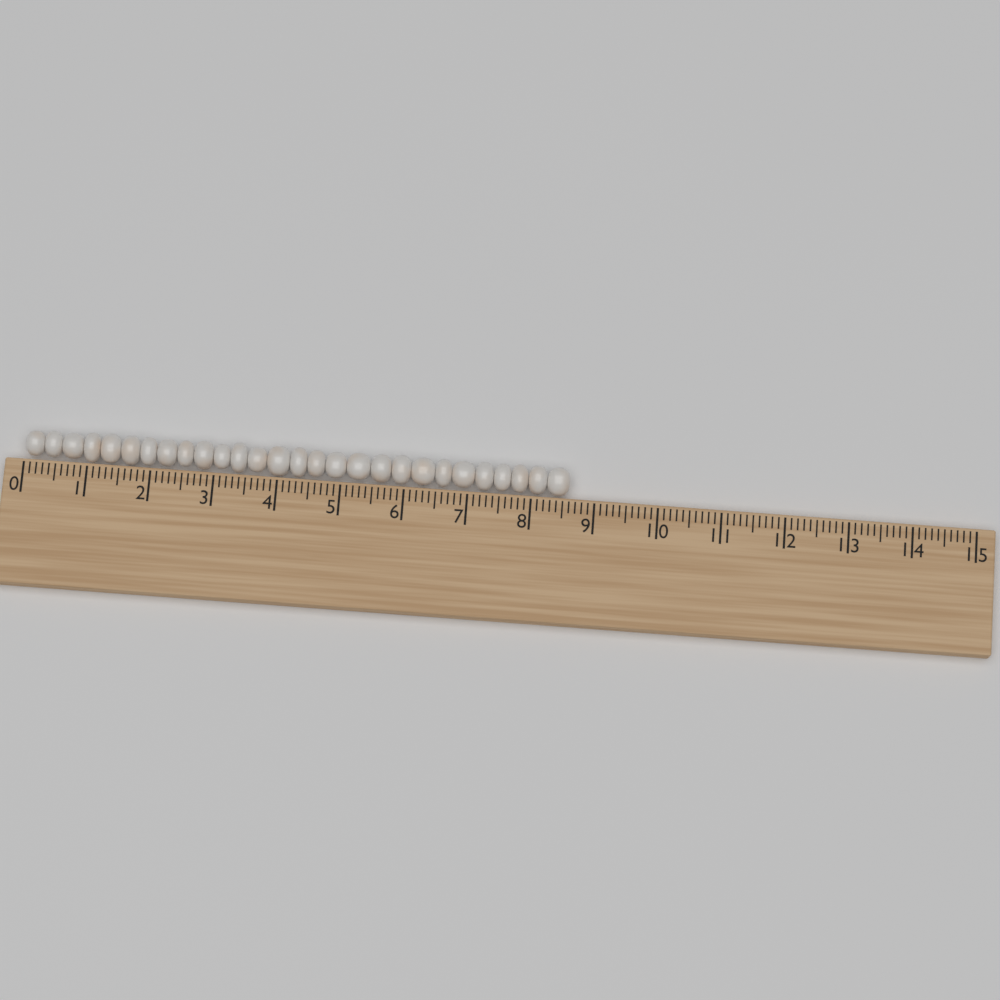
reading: 8.6 (no unit)
